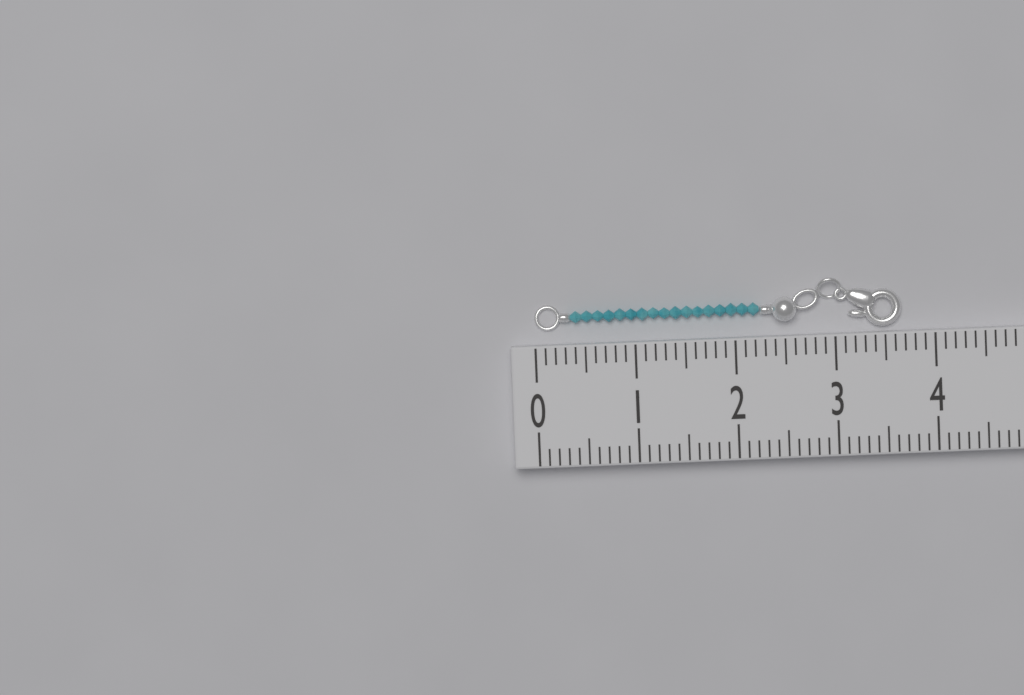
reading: 3.7 (no unit)
